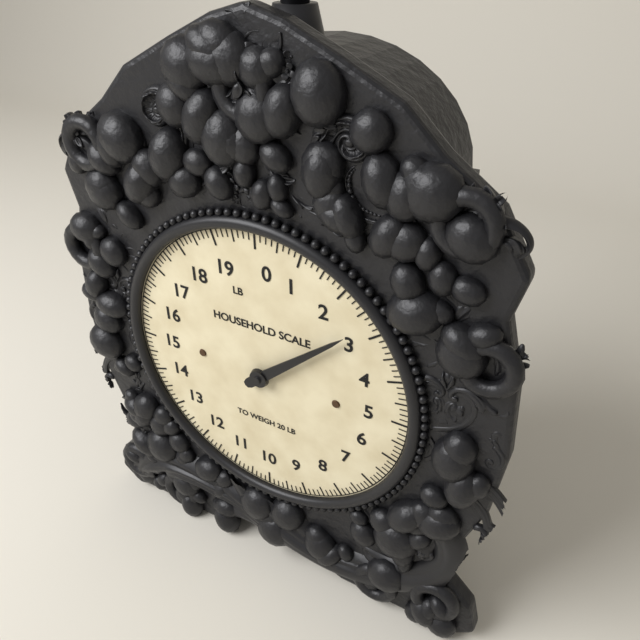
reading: 2.750 lb
